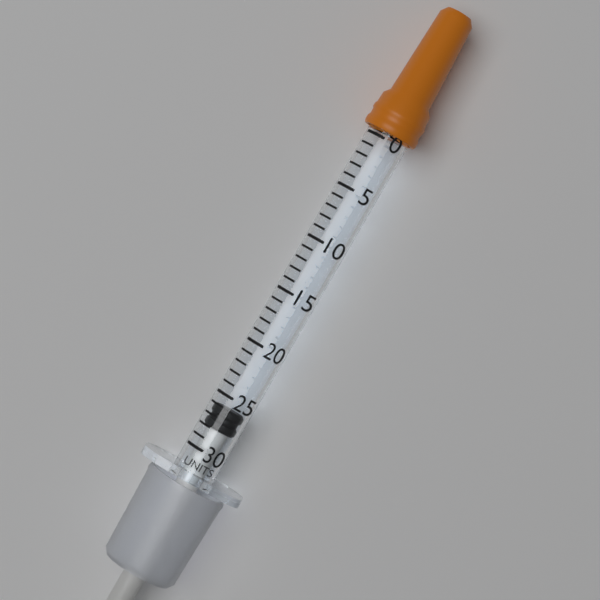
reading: 26 units
